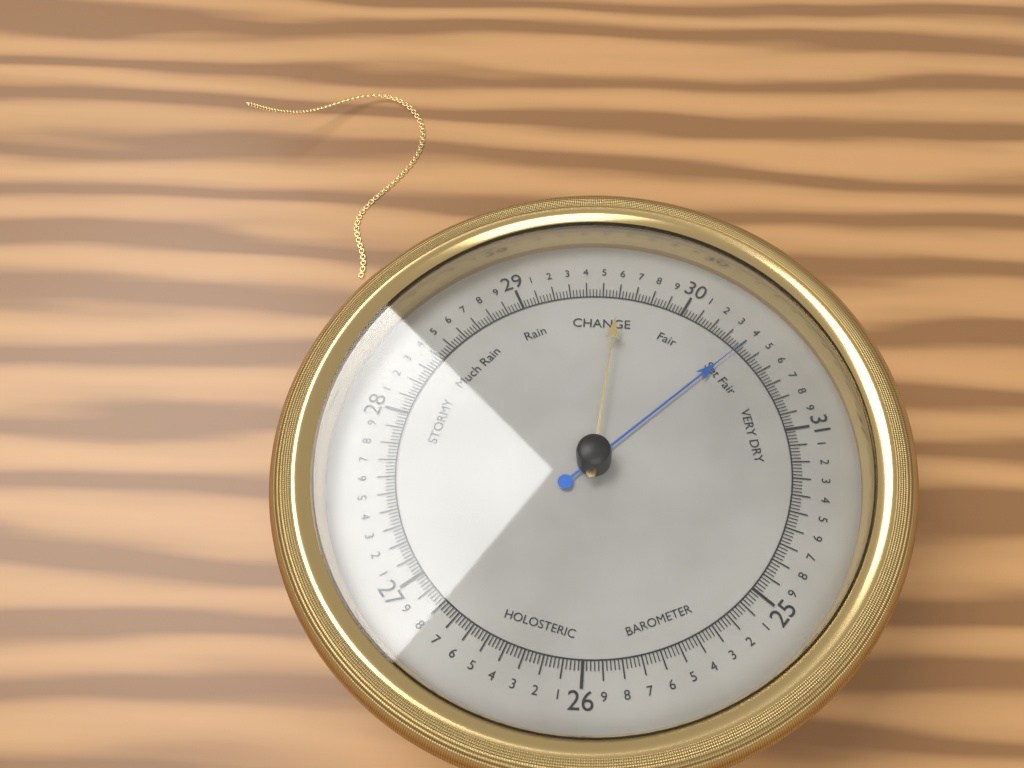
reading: 30.40 (no unit)
